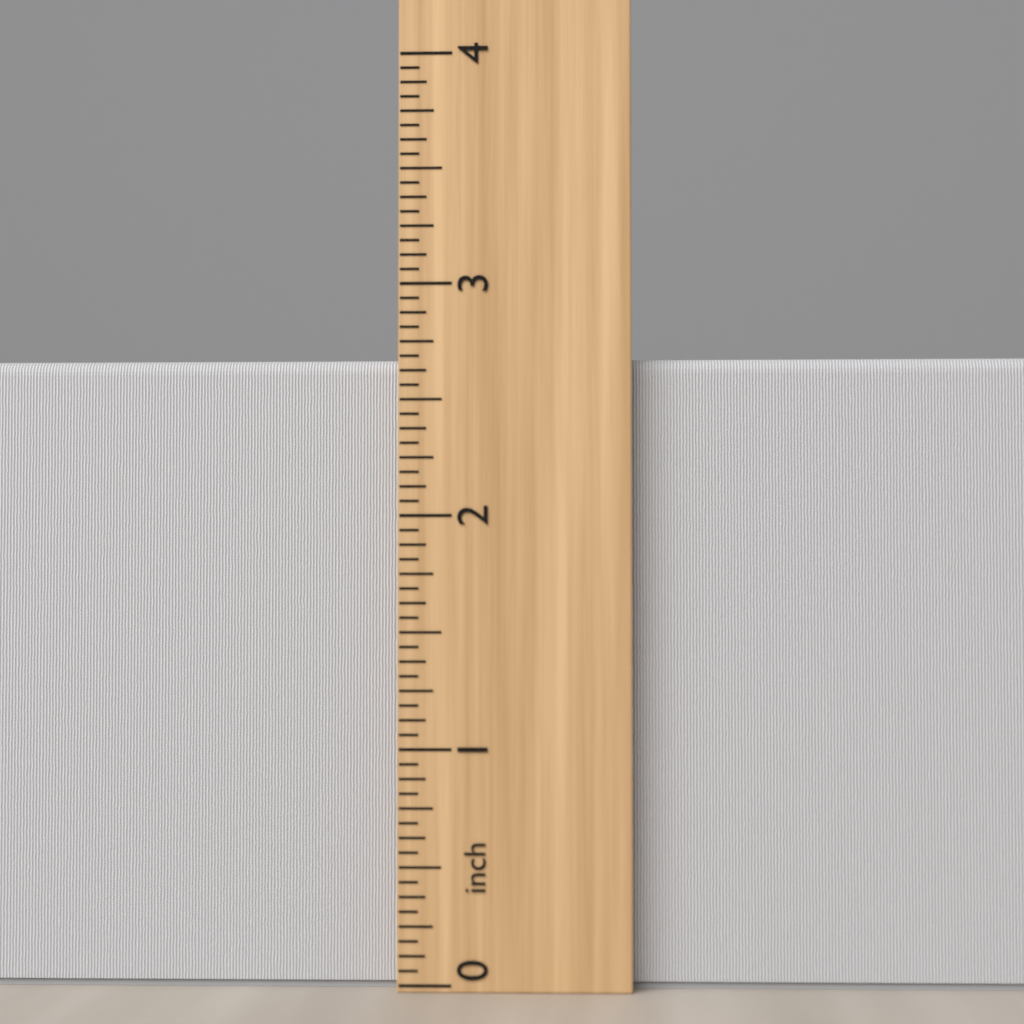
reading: 2.6875 inch
